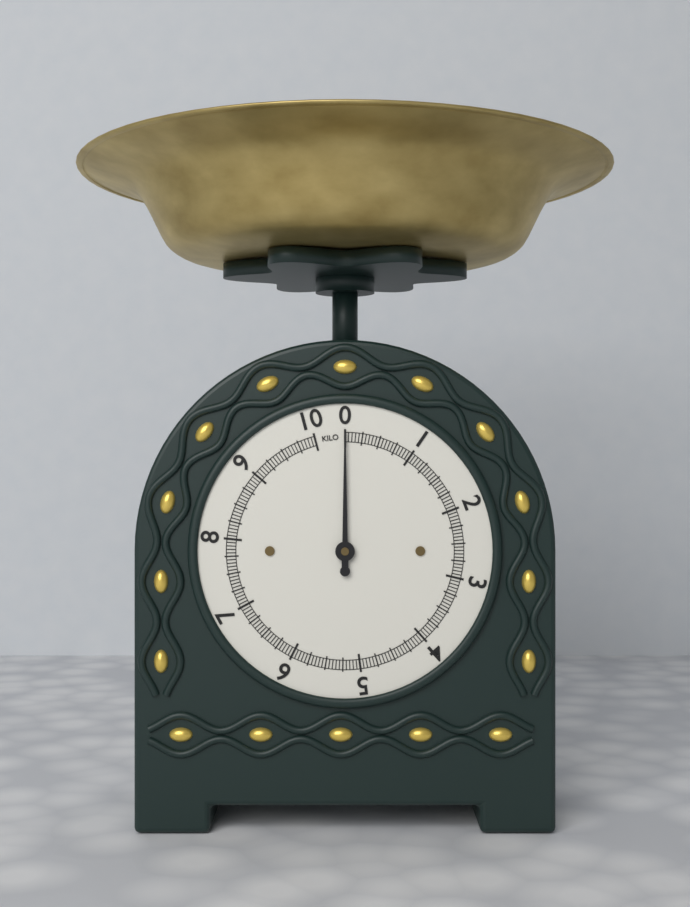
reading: 0.00 kg
